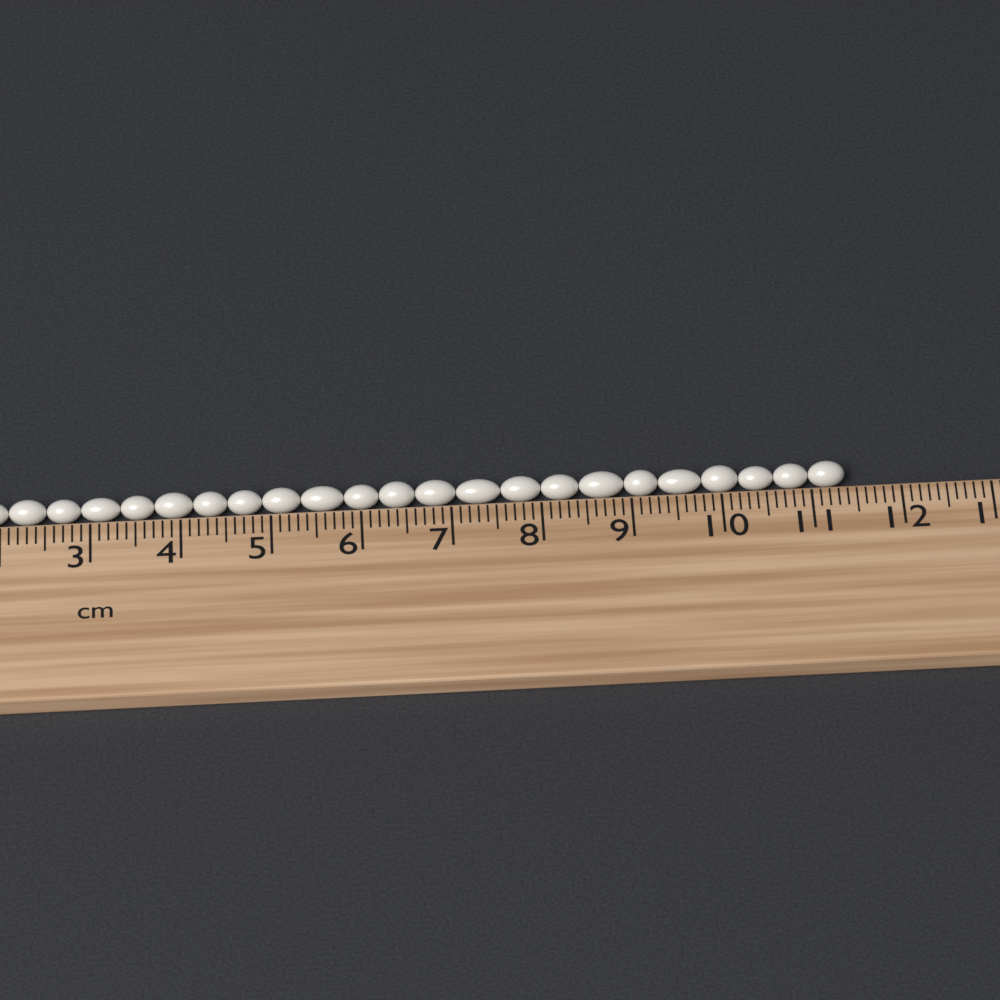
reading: 11.4 cm
